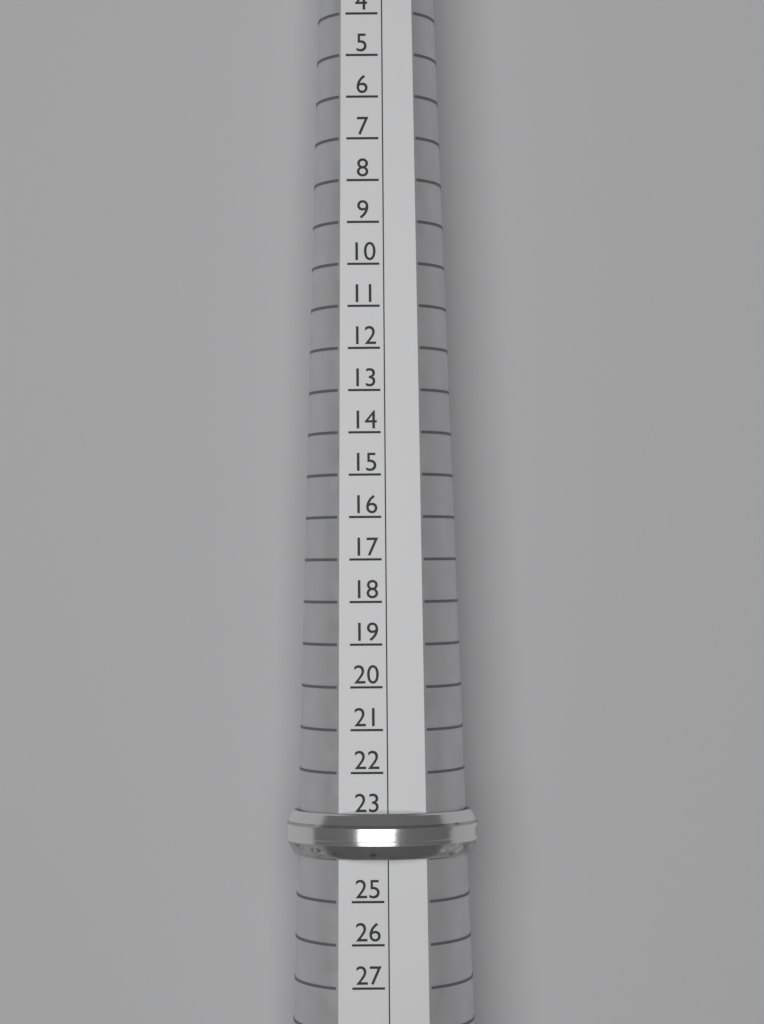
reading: 24 (no unit)
